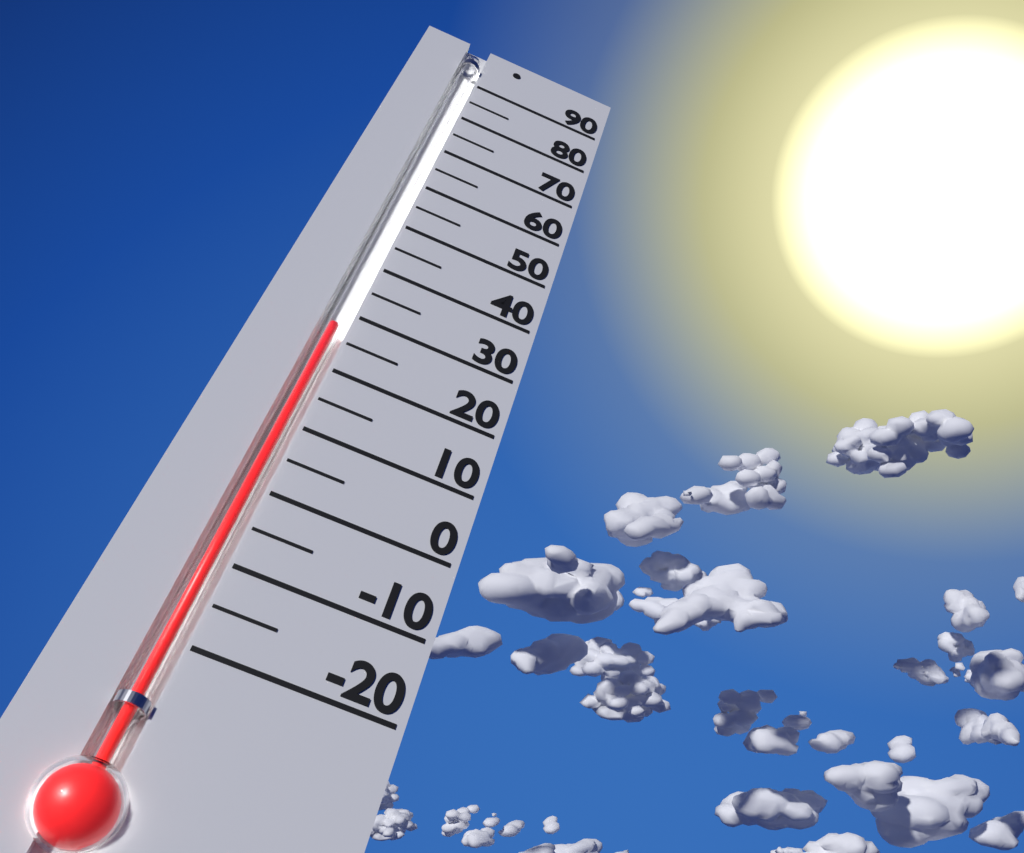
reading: 27 (no unit)
